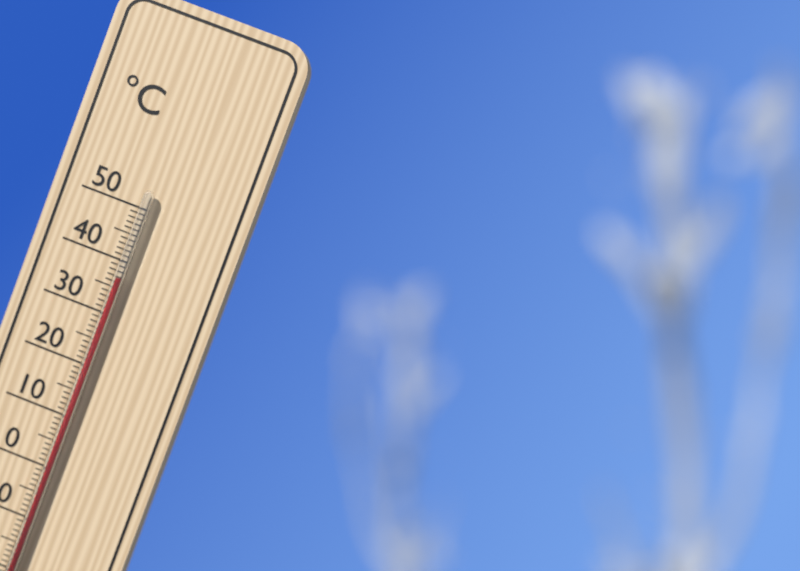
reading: 37 °C
